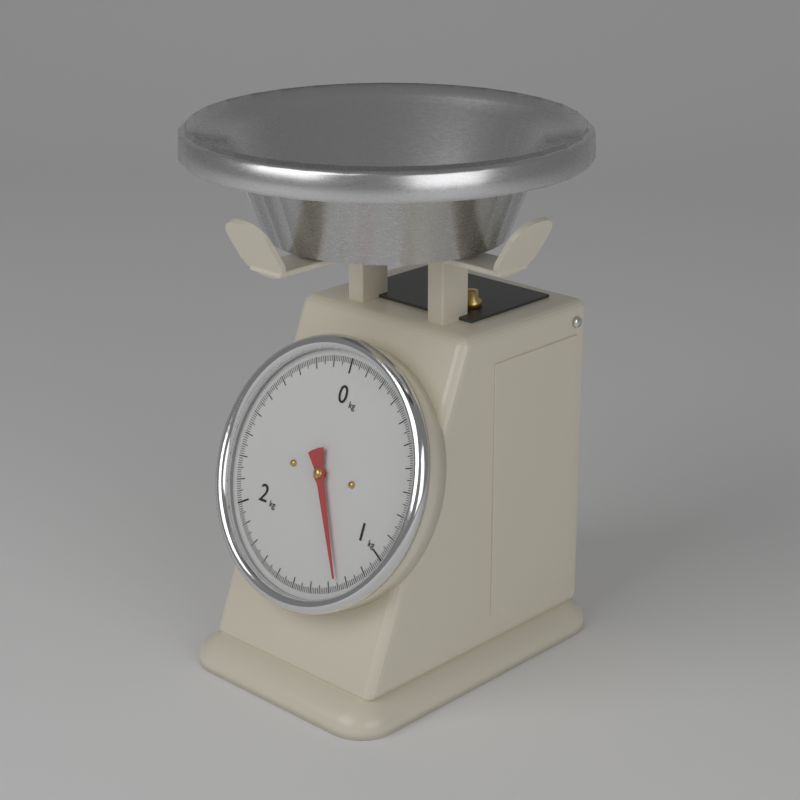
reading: 1.25 kg
